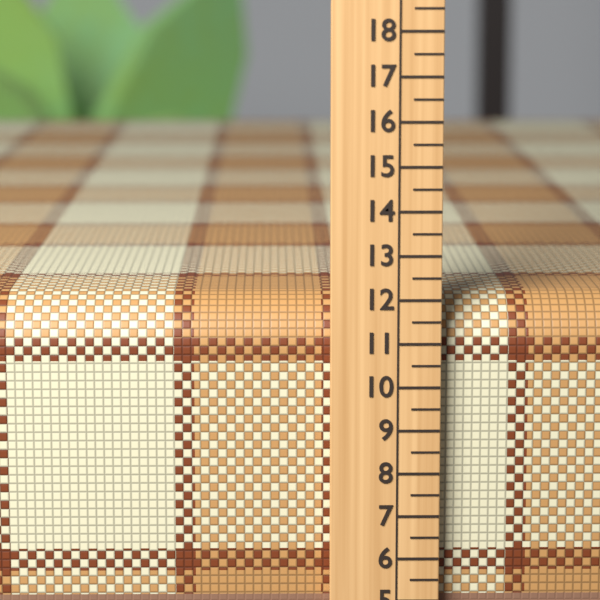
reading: 12.0 (no unit)
